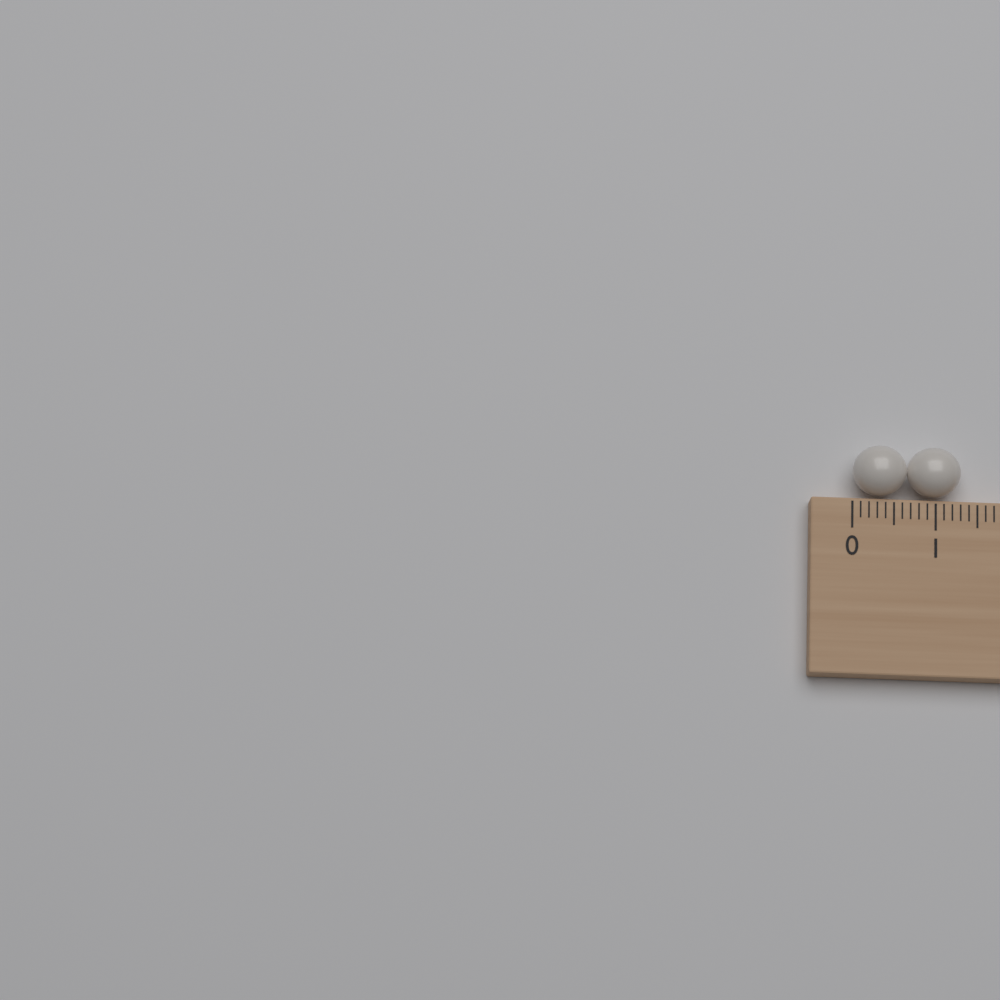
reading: 1.3 (no unit)
